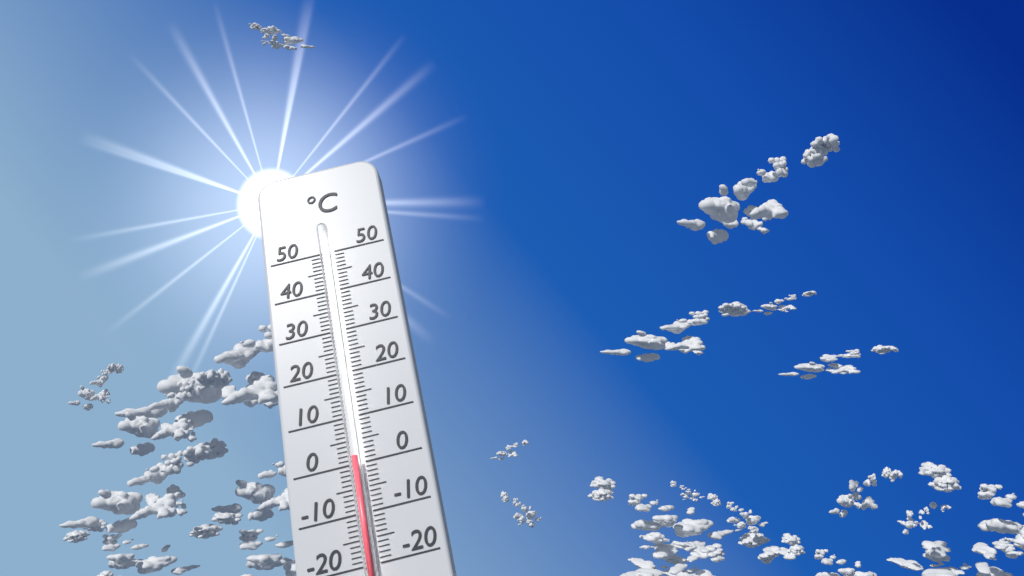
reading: 1 °C
